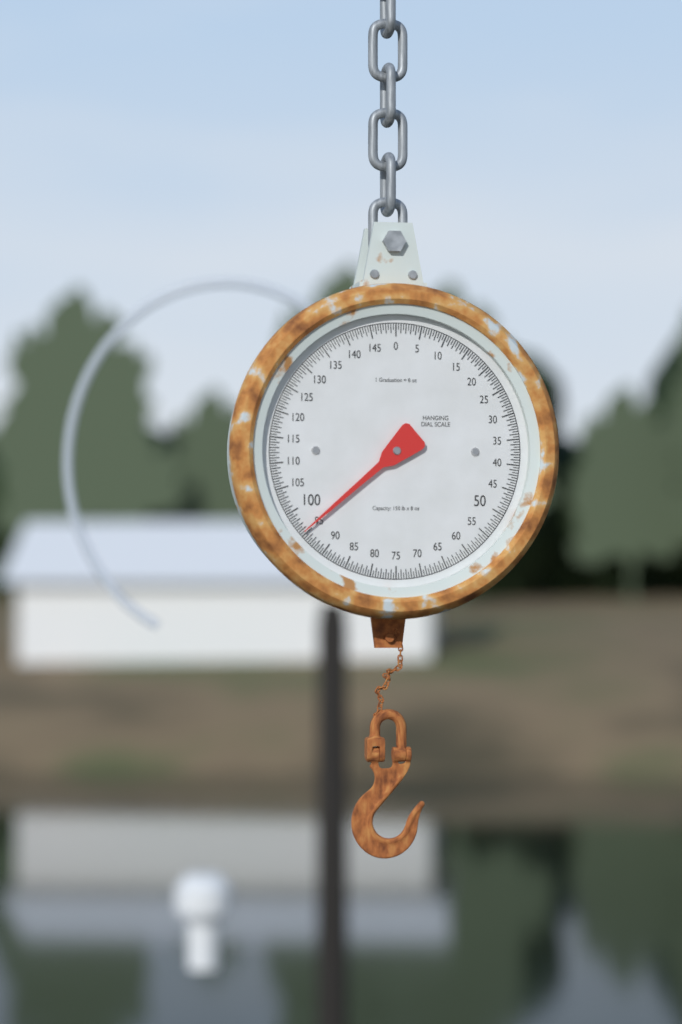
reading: 95.5 lb
